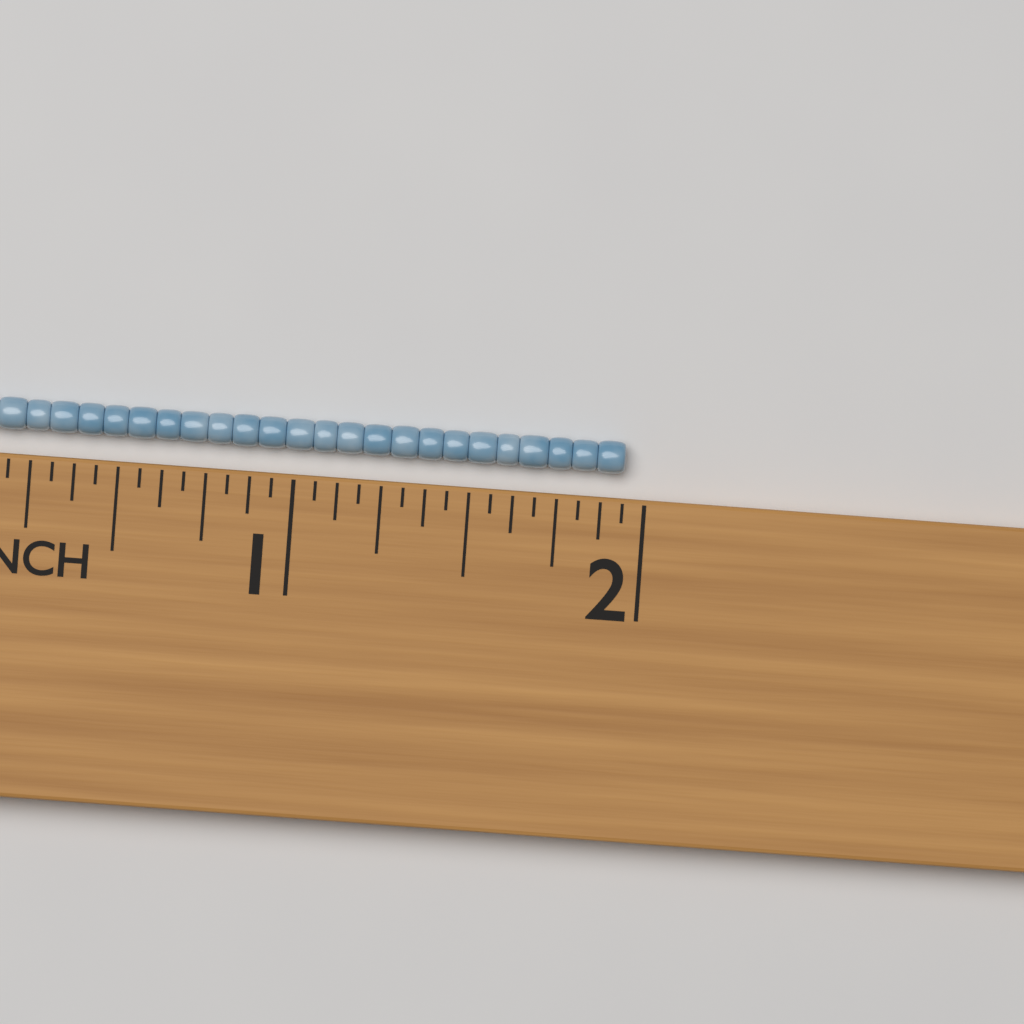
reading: 1.9375 in
